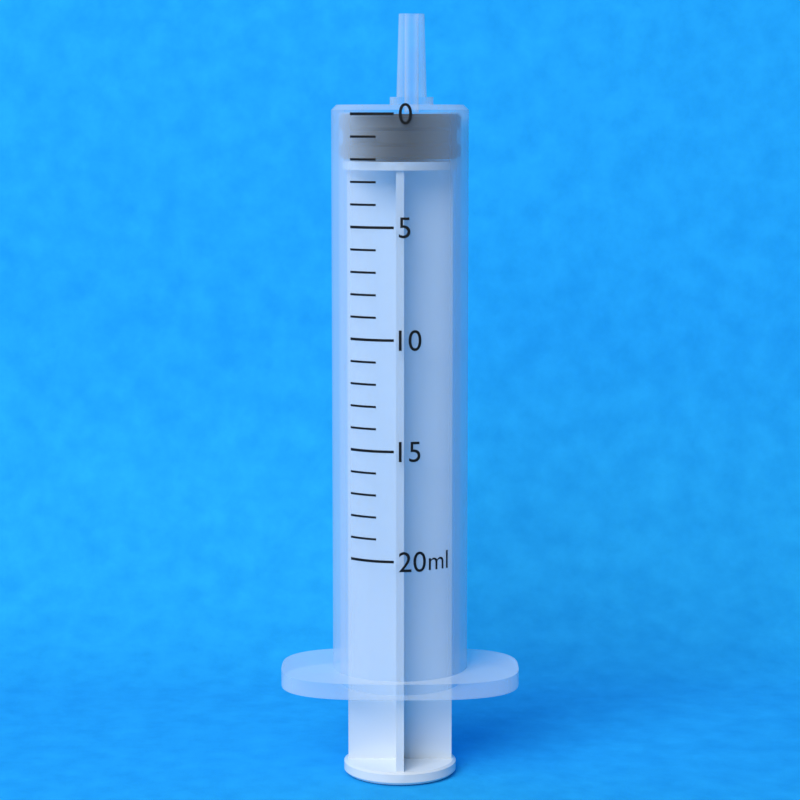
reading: 0 ml
